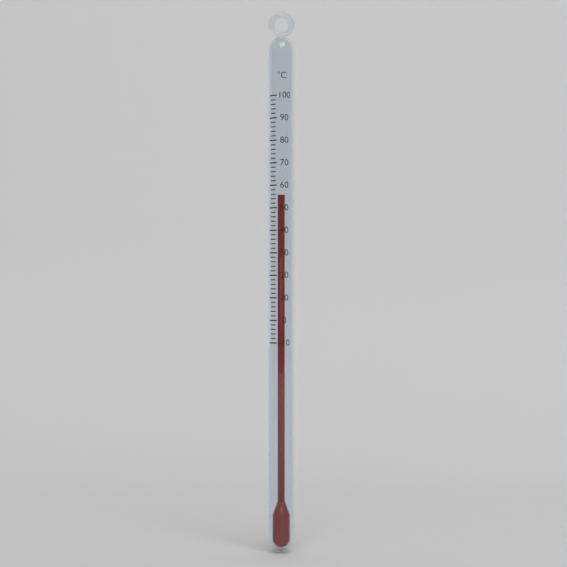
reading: 56 °C
